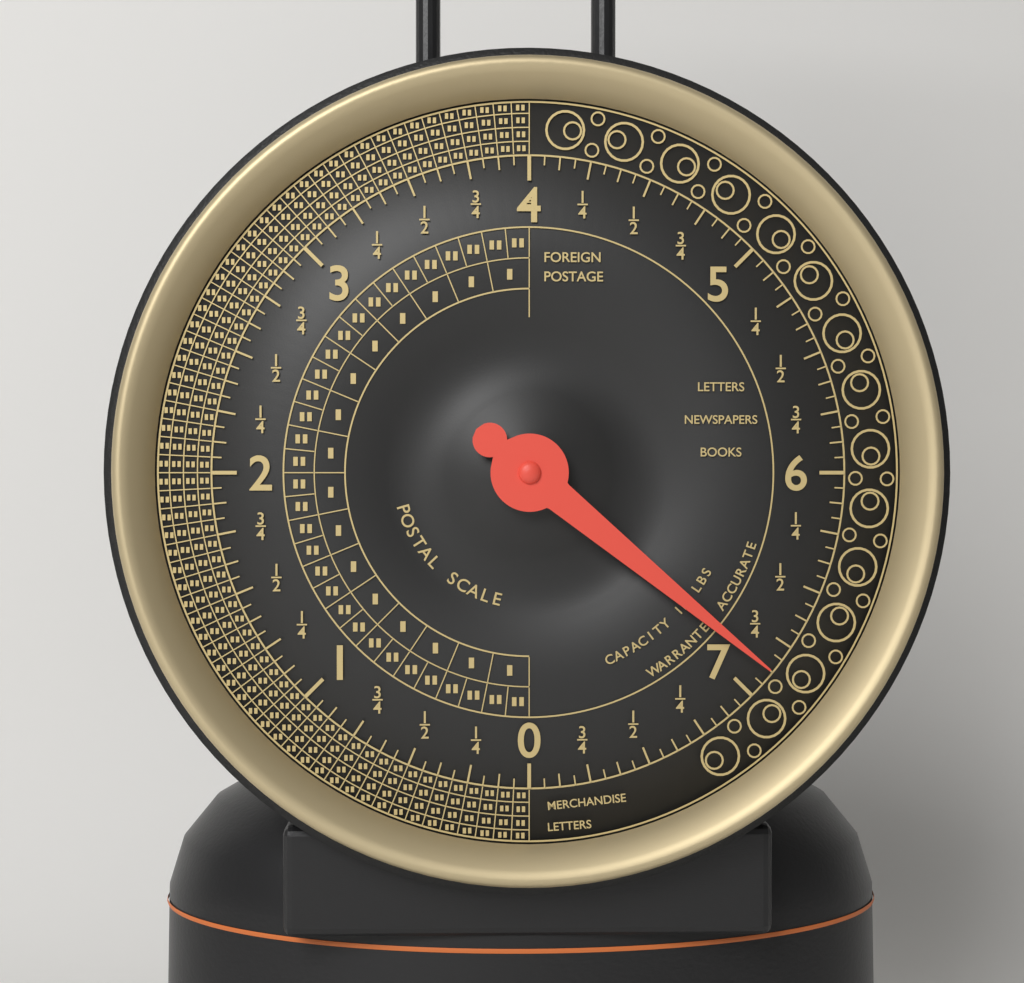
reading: 6.8750 lbs
